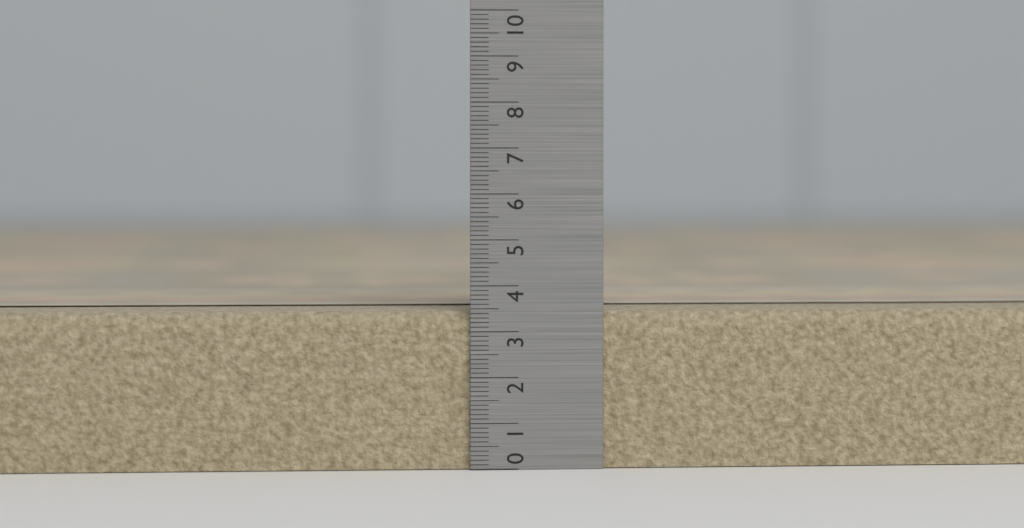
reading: 3.5 (no unit)
